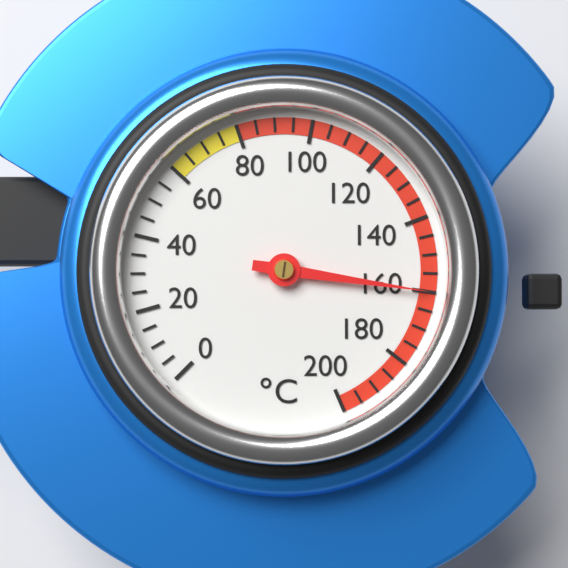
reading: 160 °C
